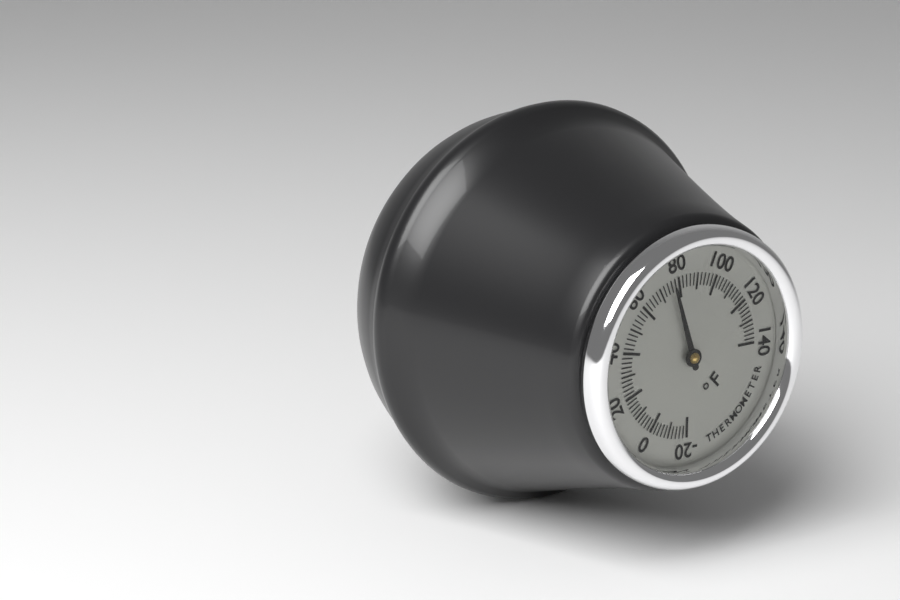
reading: 76 °F
